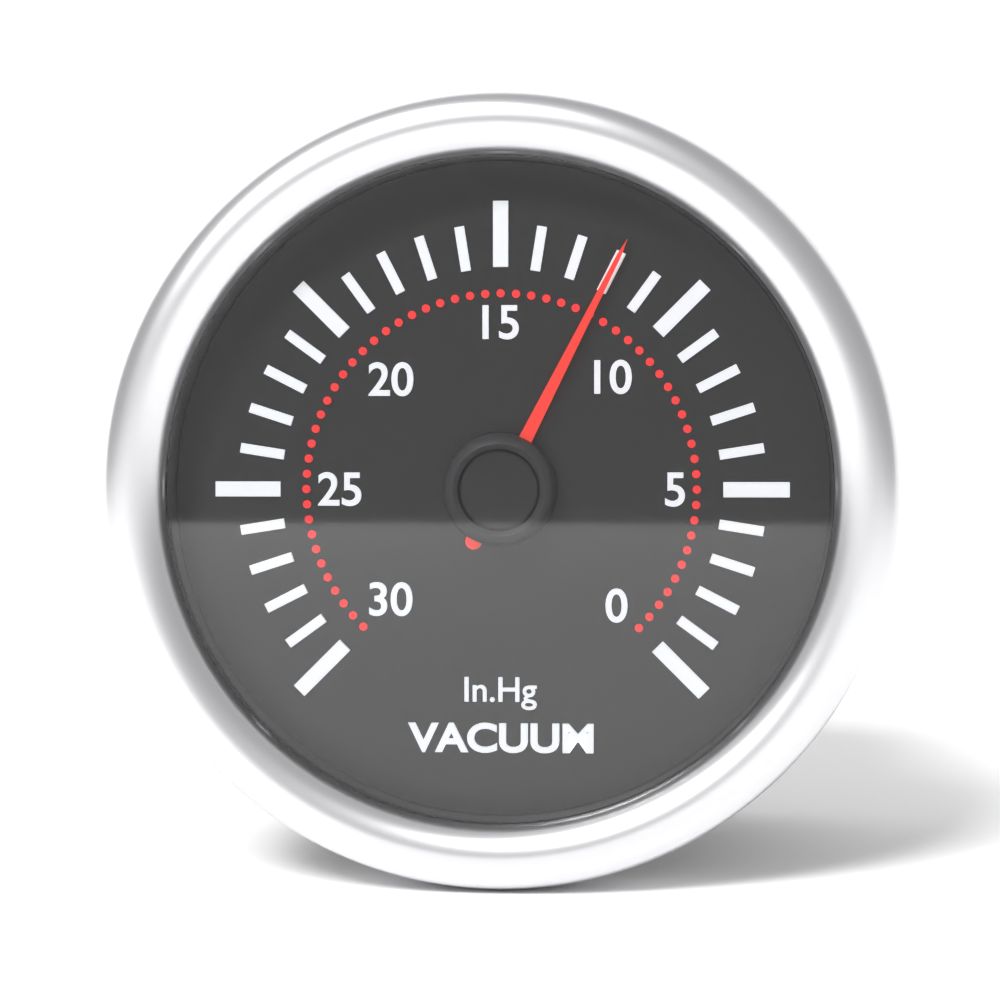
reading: 12 inHg
